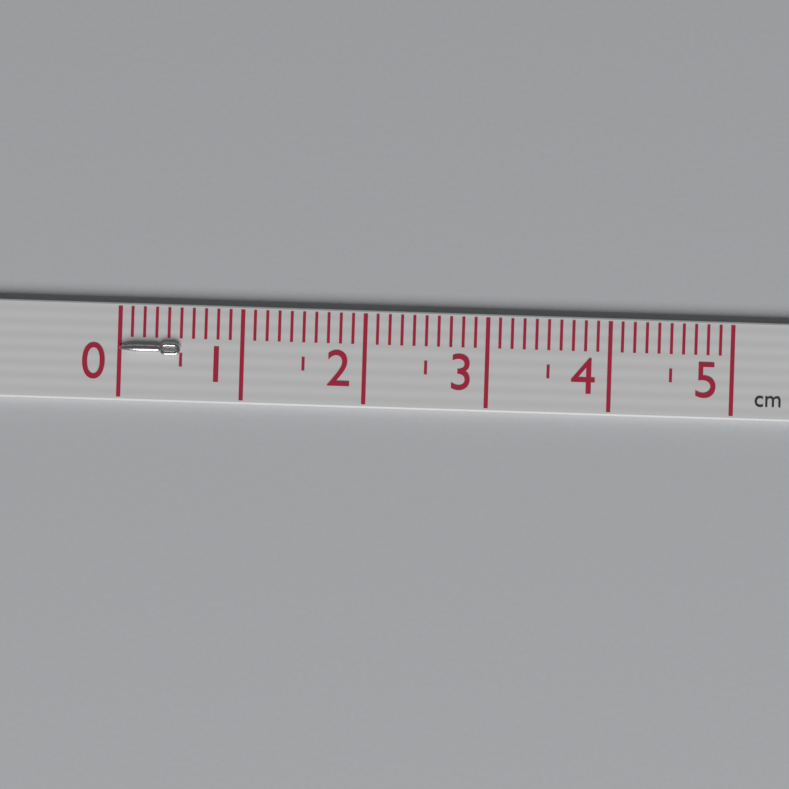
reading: 0.5 cm
